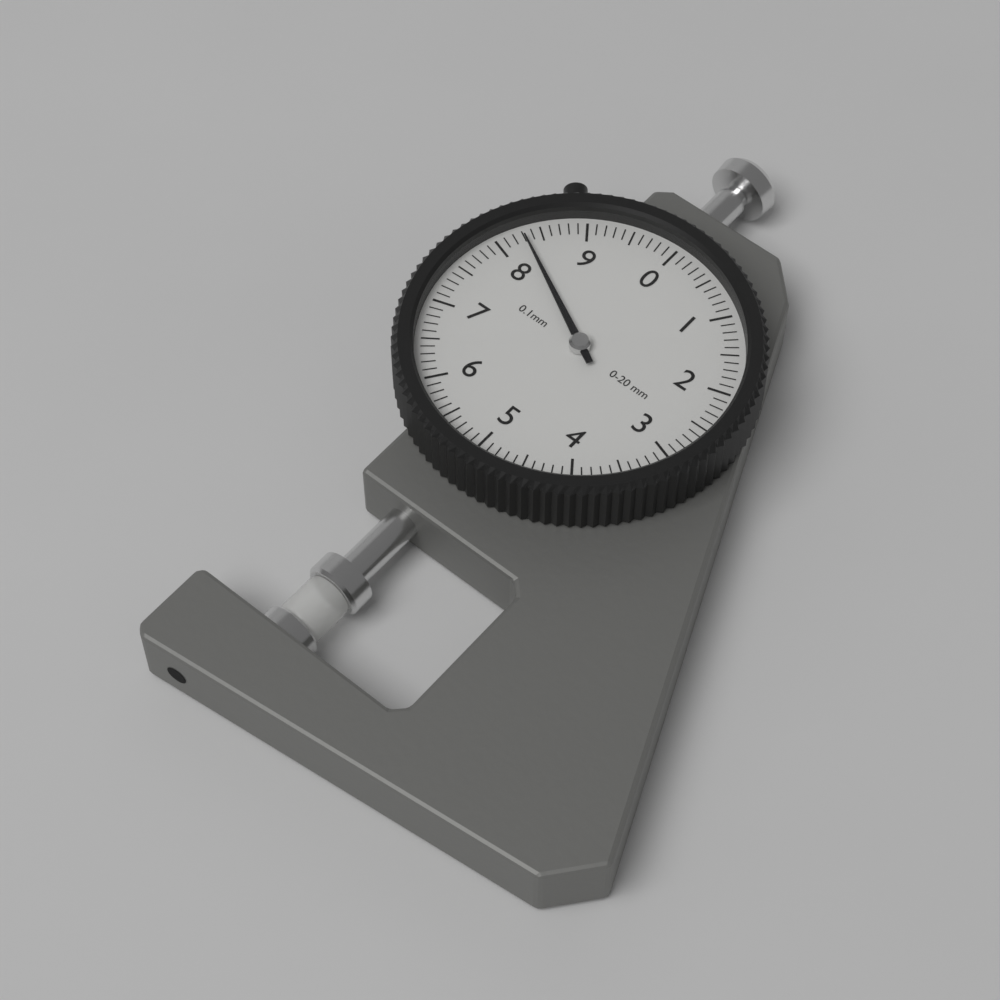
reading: 8.3 mm
